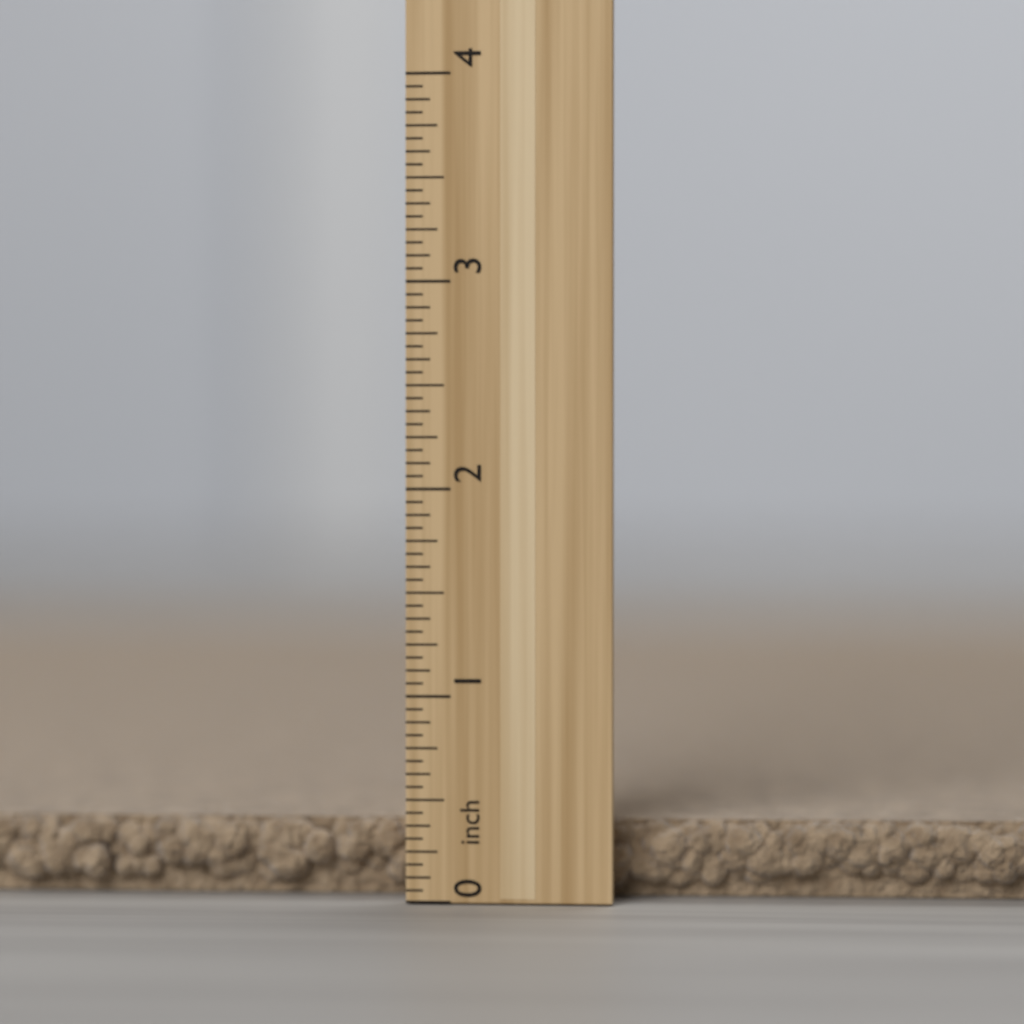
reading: 0.3750 inch
